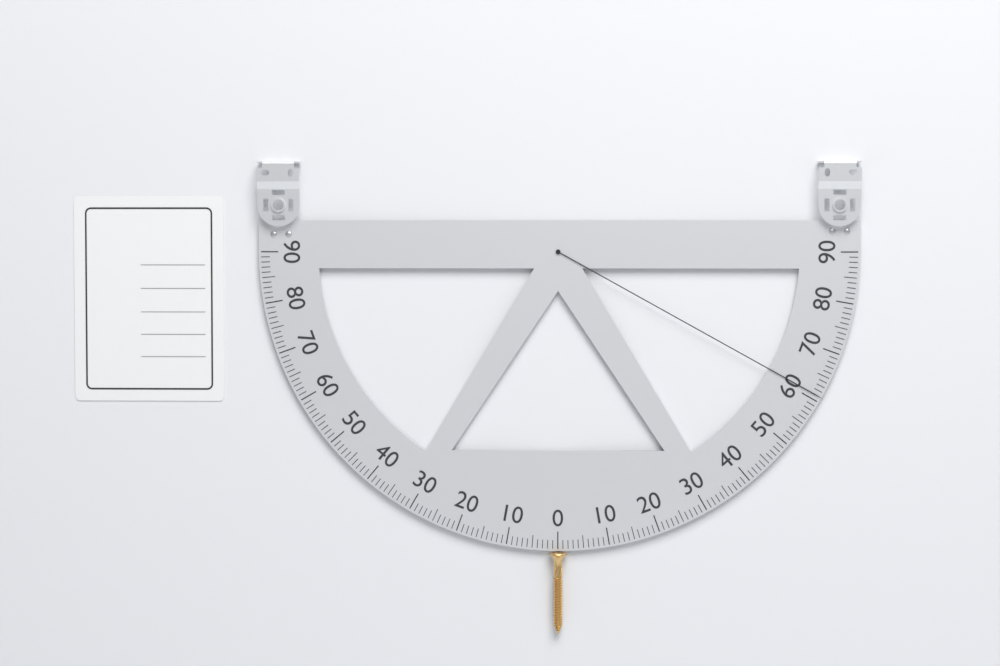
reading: 61 (no unit)
